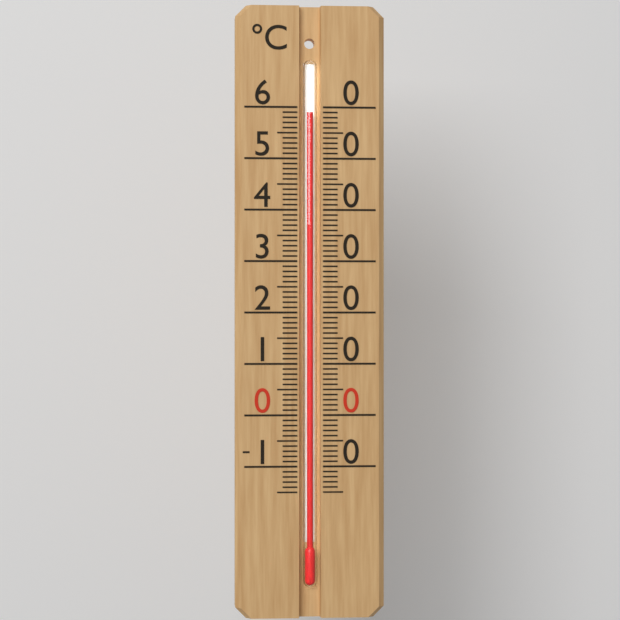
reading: 59 °C
